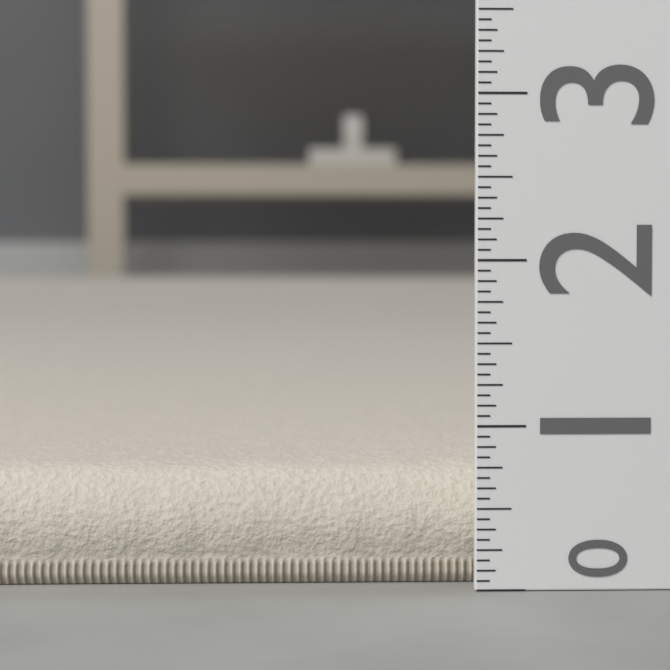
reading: 0.7500 (no unit)
